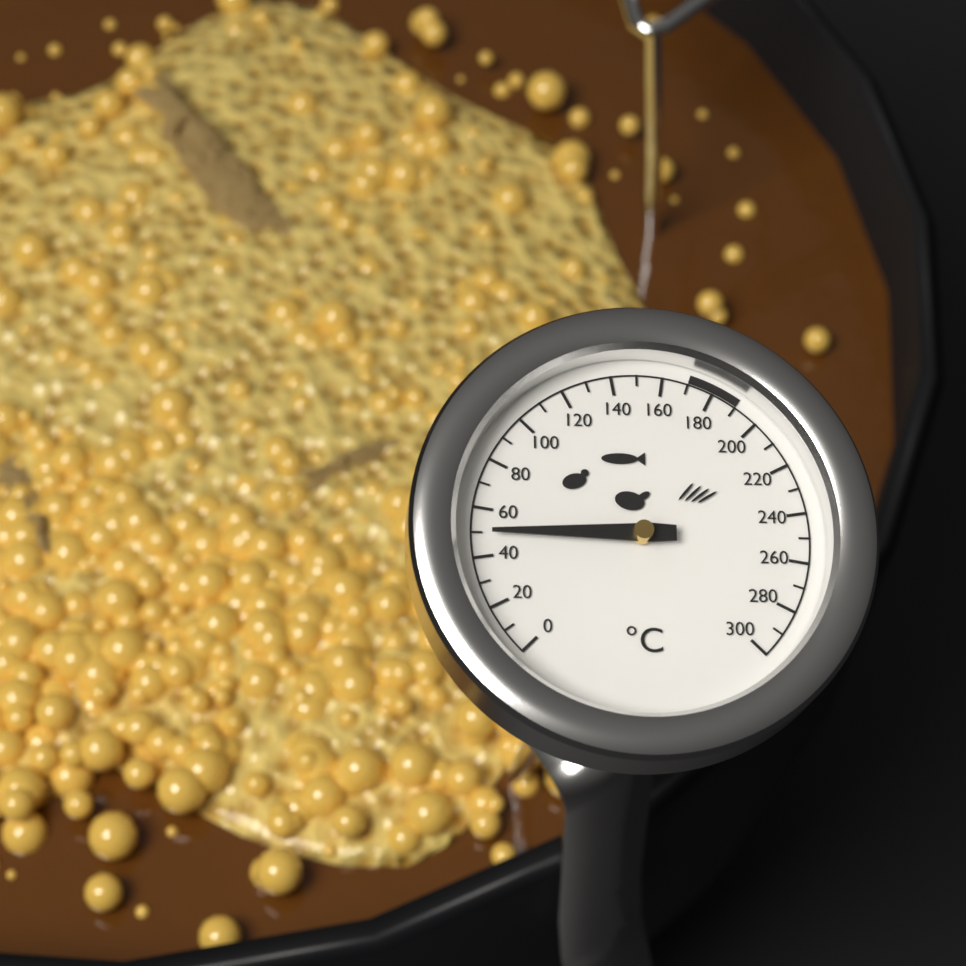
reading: 50 °C
